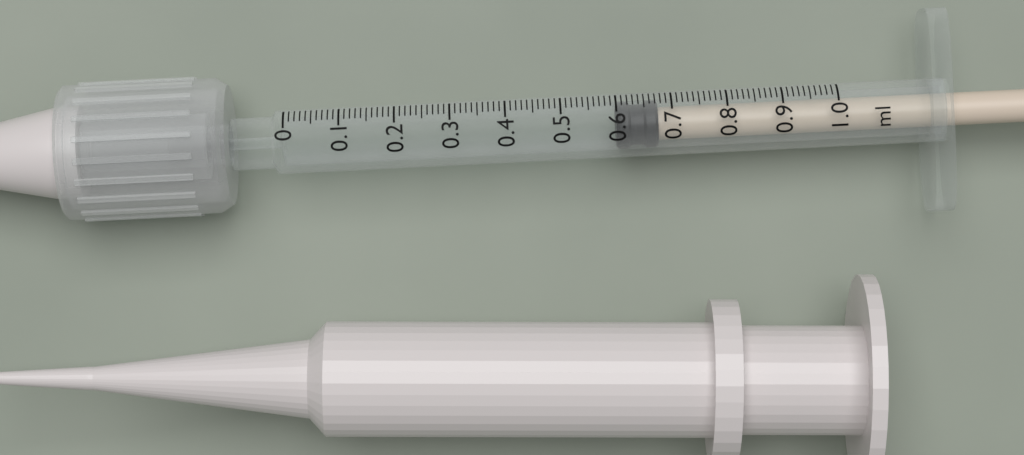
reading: 0.60 ml
